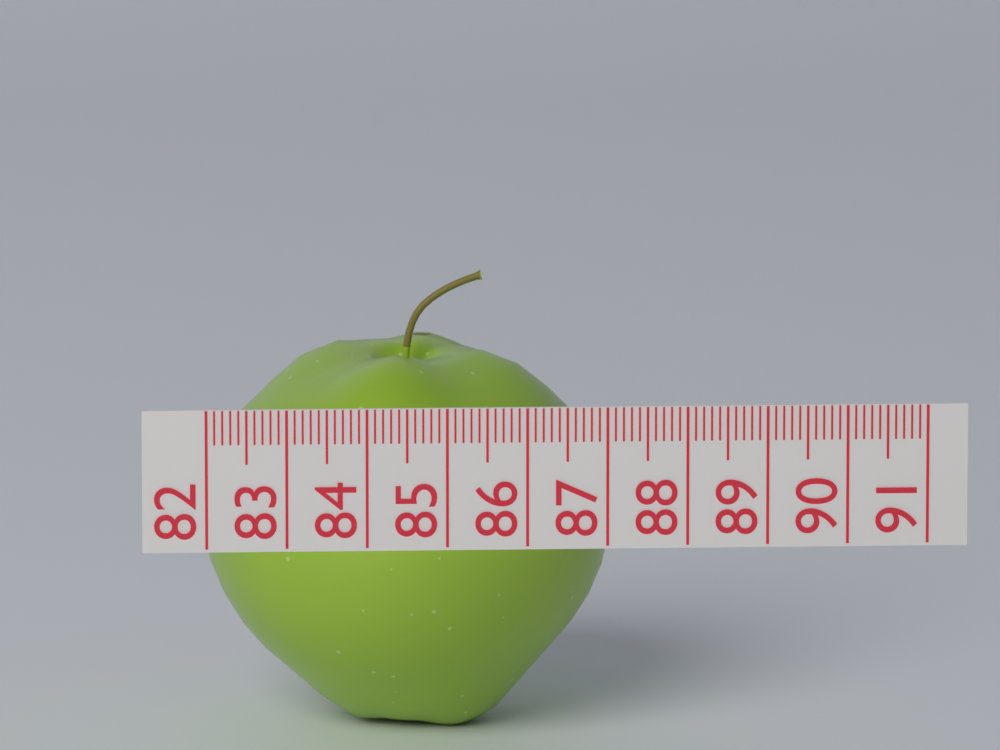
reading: 87.2 (no unit)
